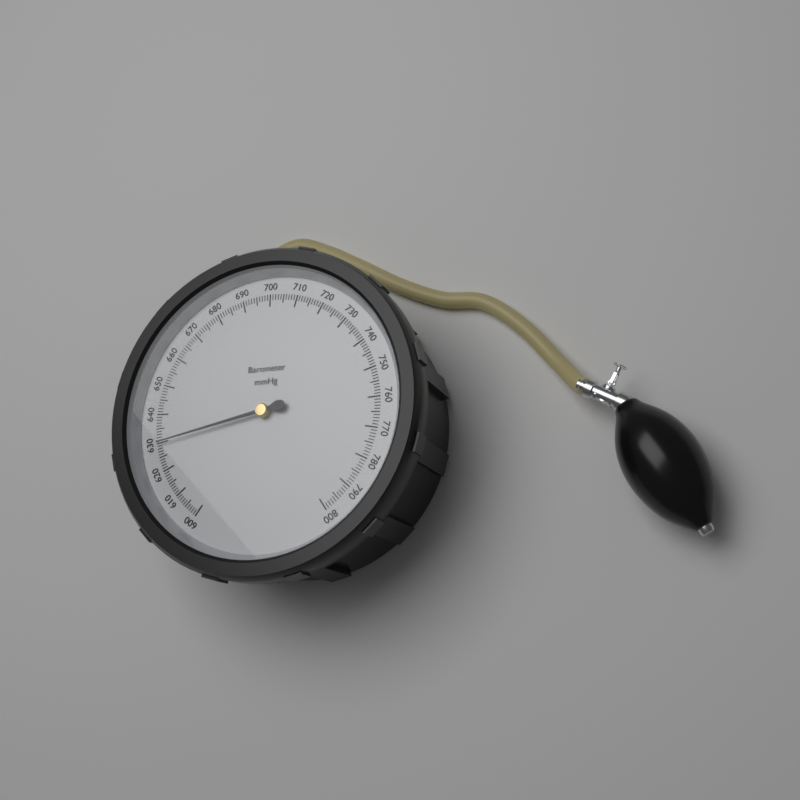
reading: 630 mmHg
